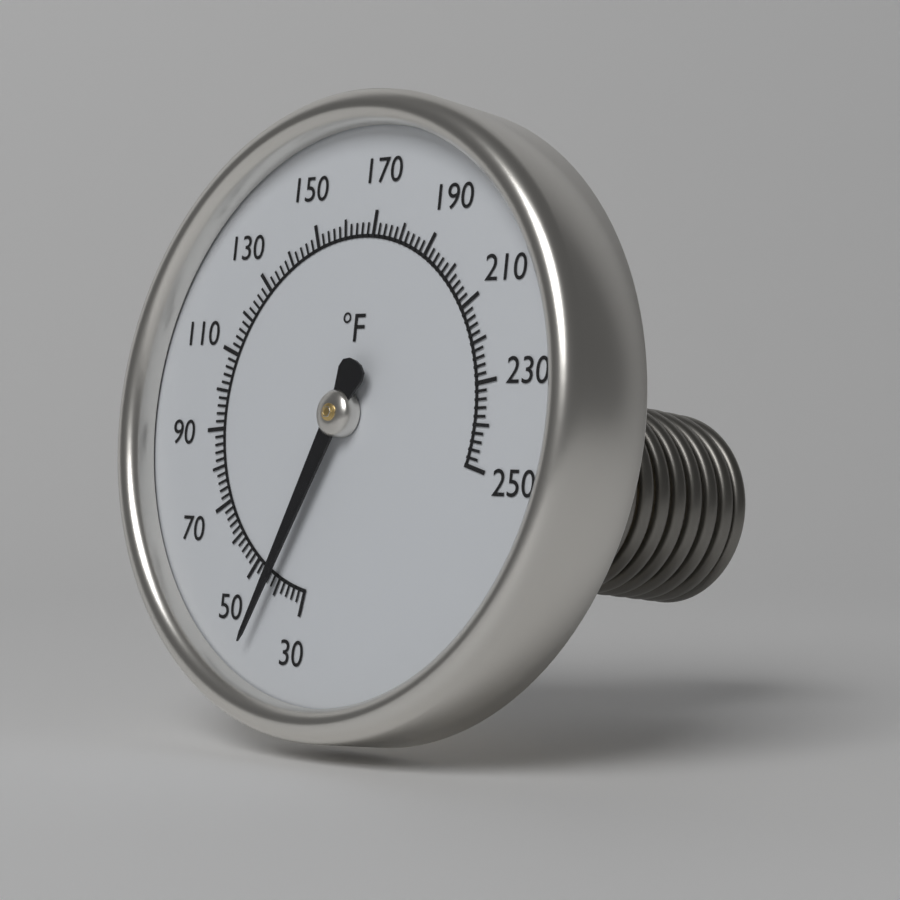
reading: 42 °F
